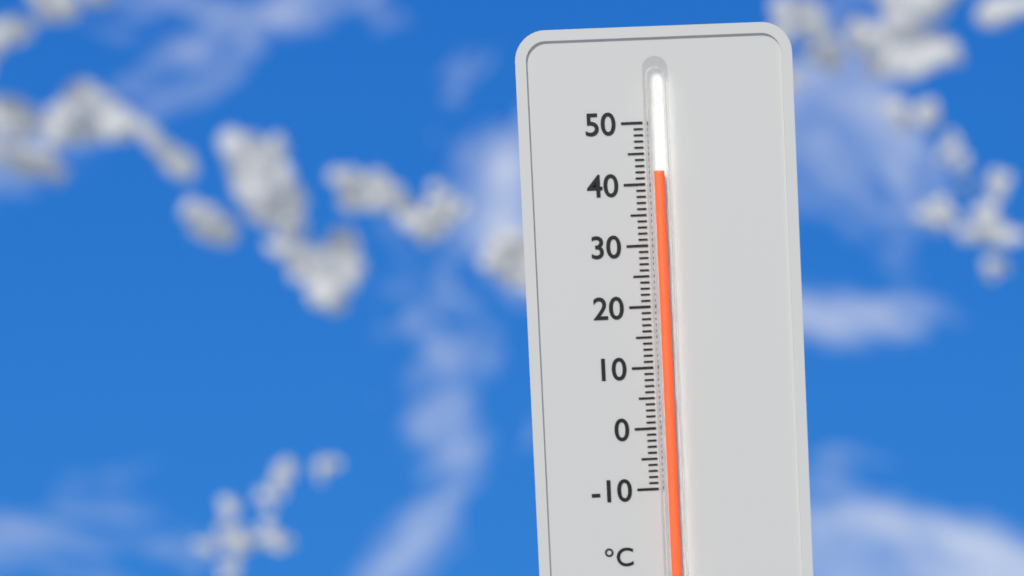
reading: 42 °C
